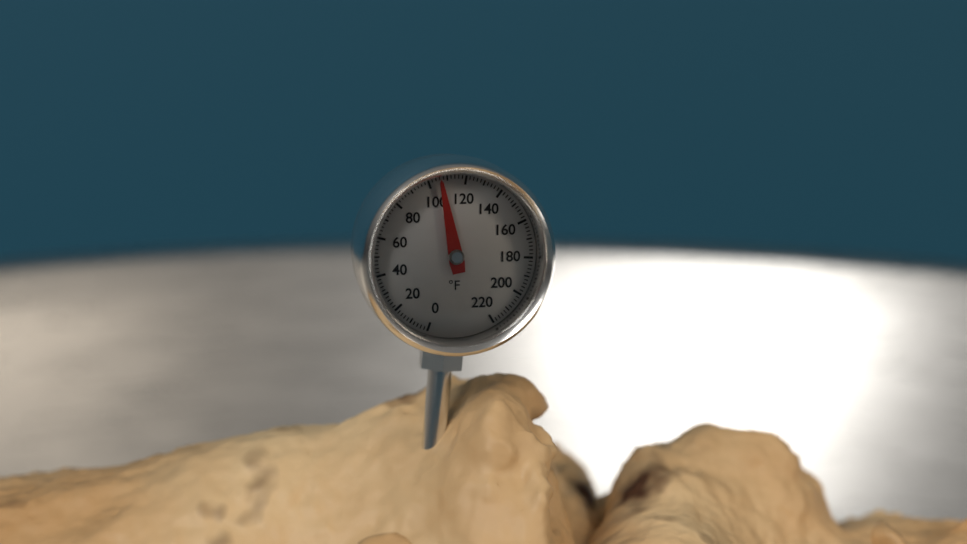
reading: 106 °F
